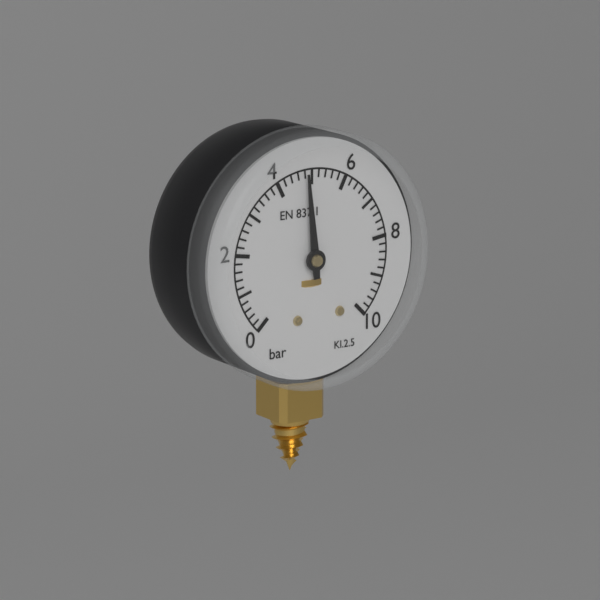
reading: 4.8 bar
